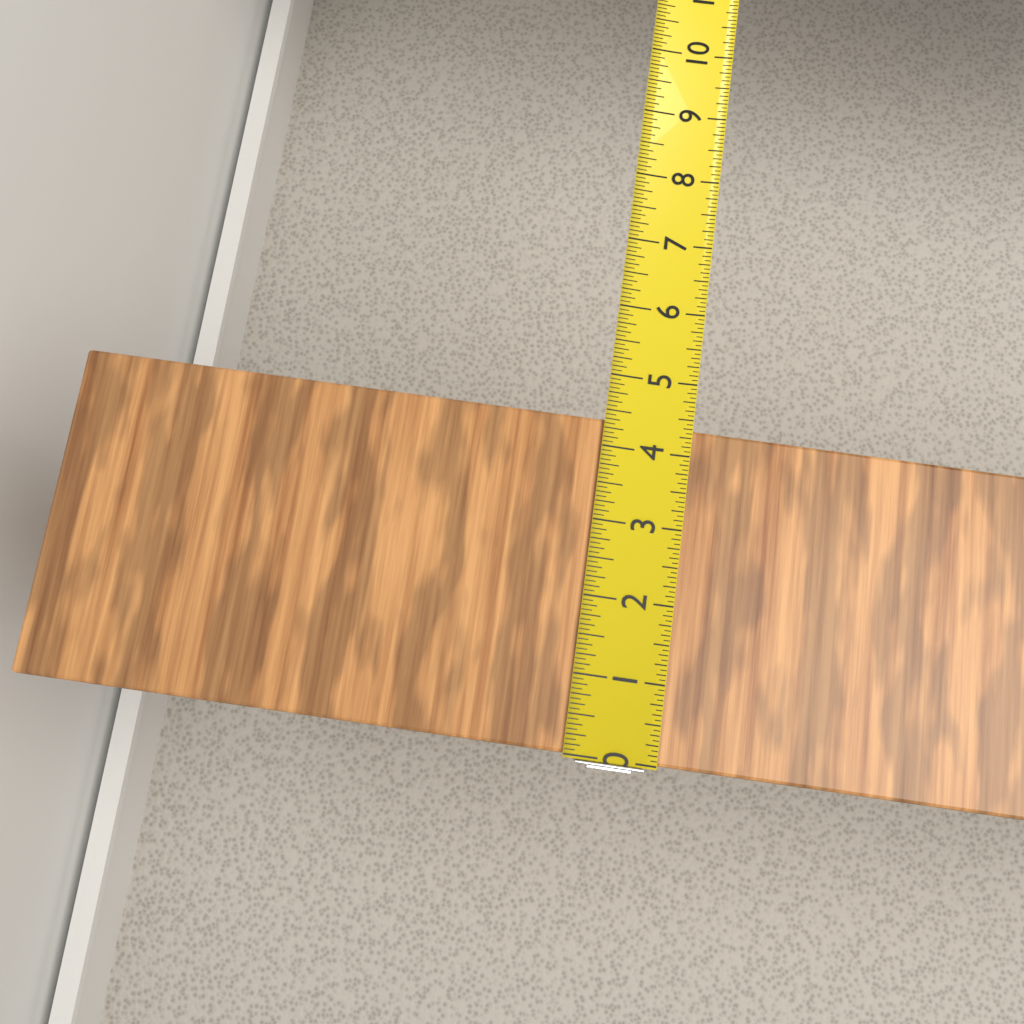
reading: 4.3750 in
